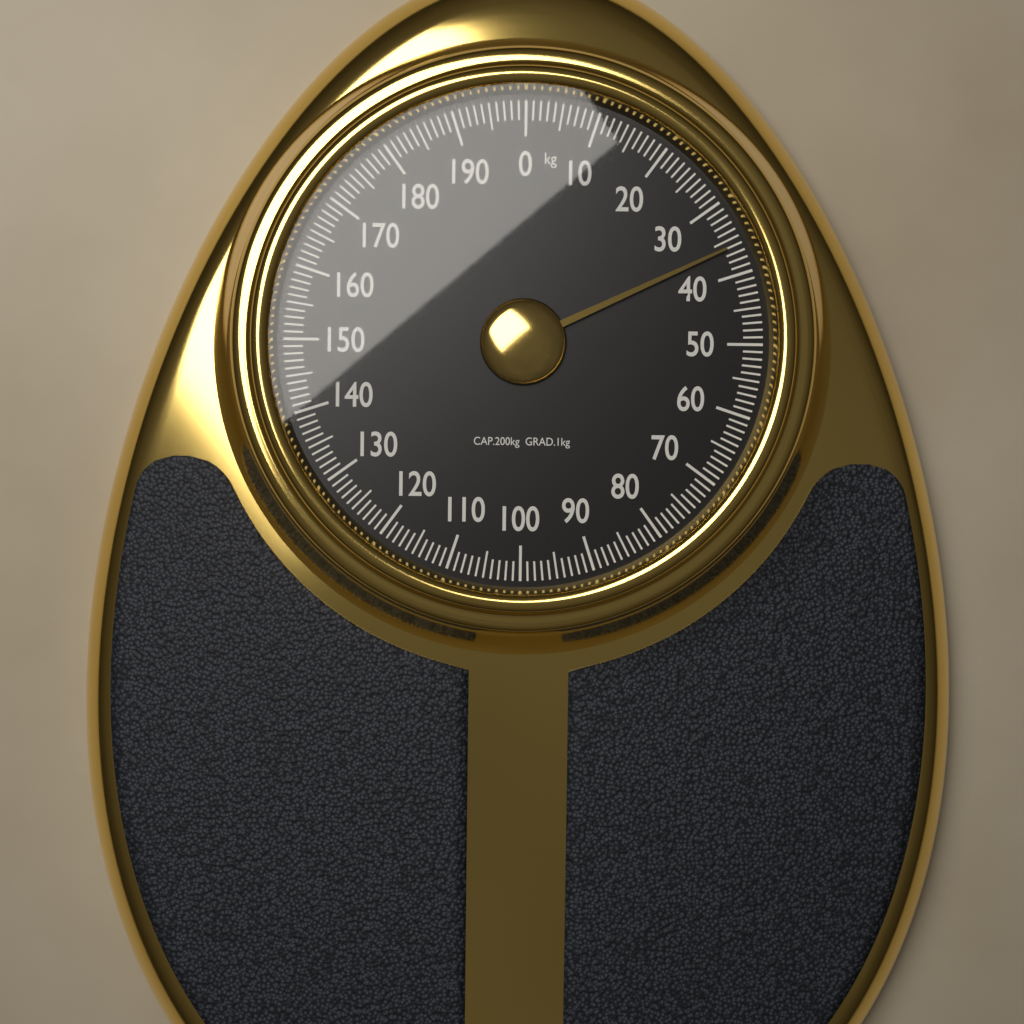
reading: 36 kg
